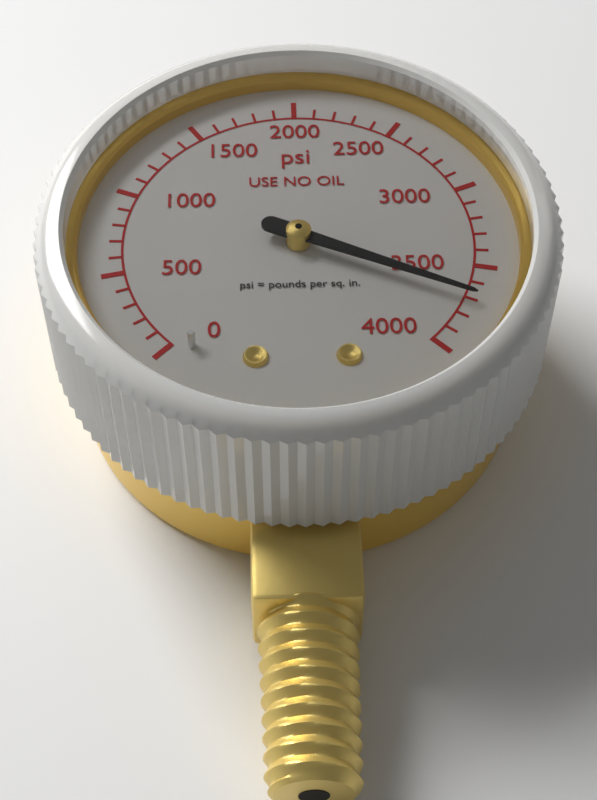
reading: 3700 psi
